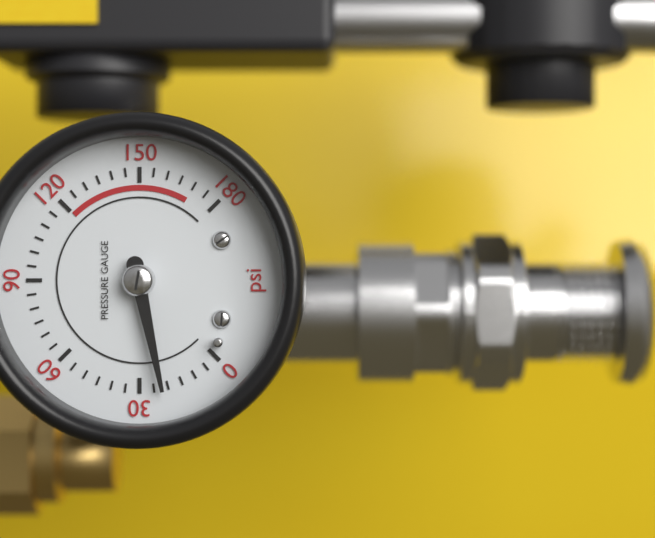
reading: 22 psi
